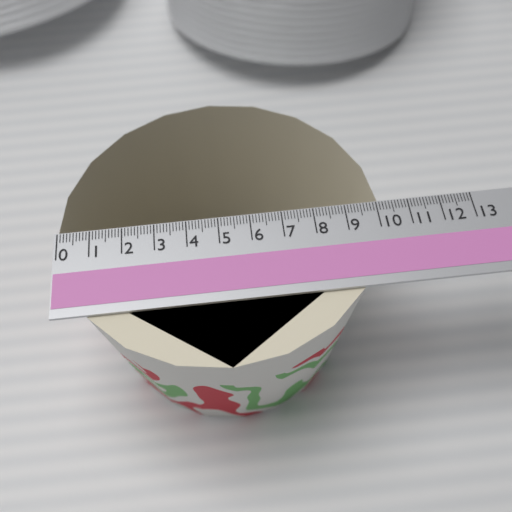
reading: 10.1 (no unit)
